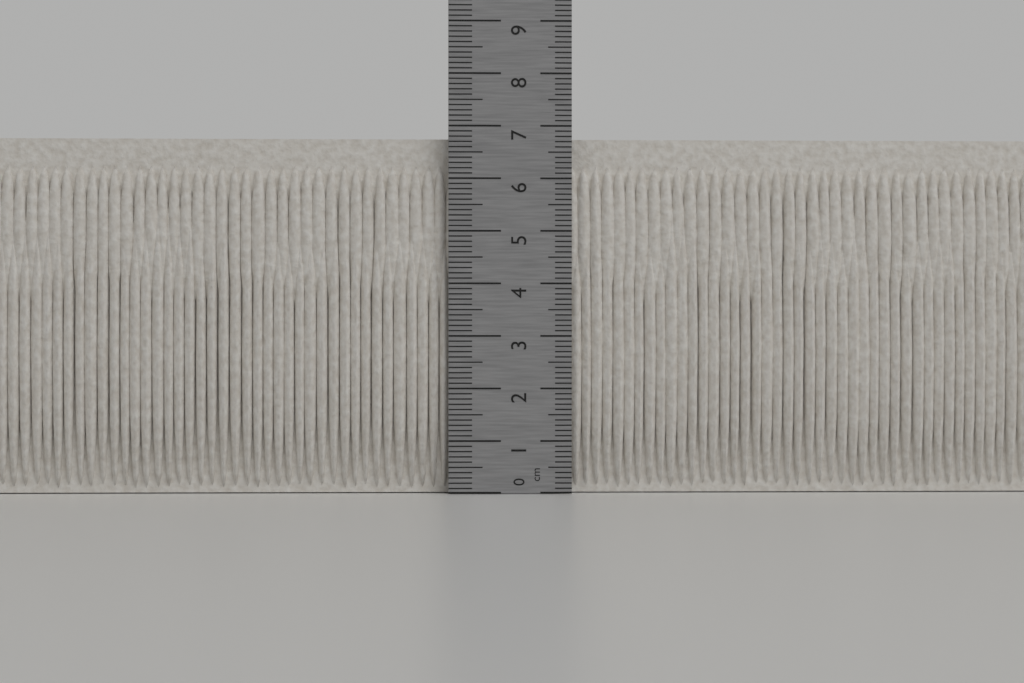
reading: 6.8 cm
